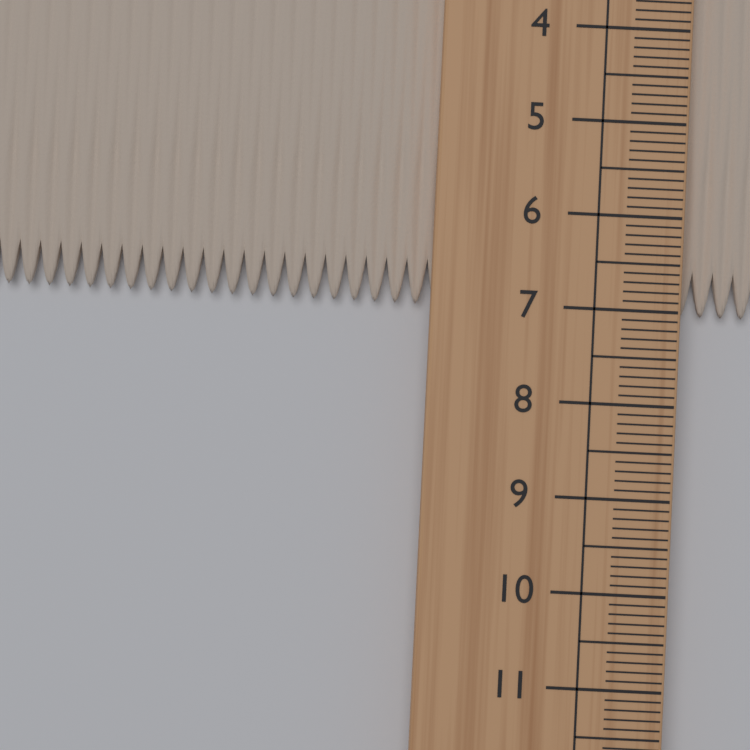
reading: 7.0 cm
